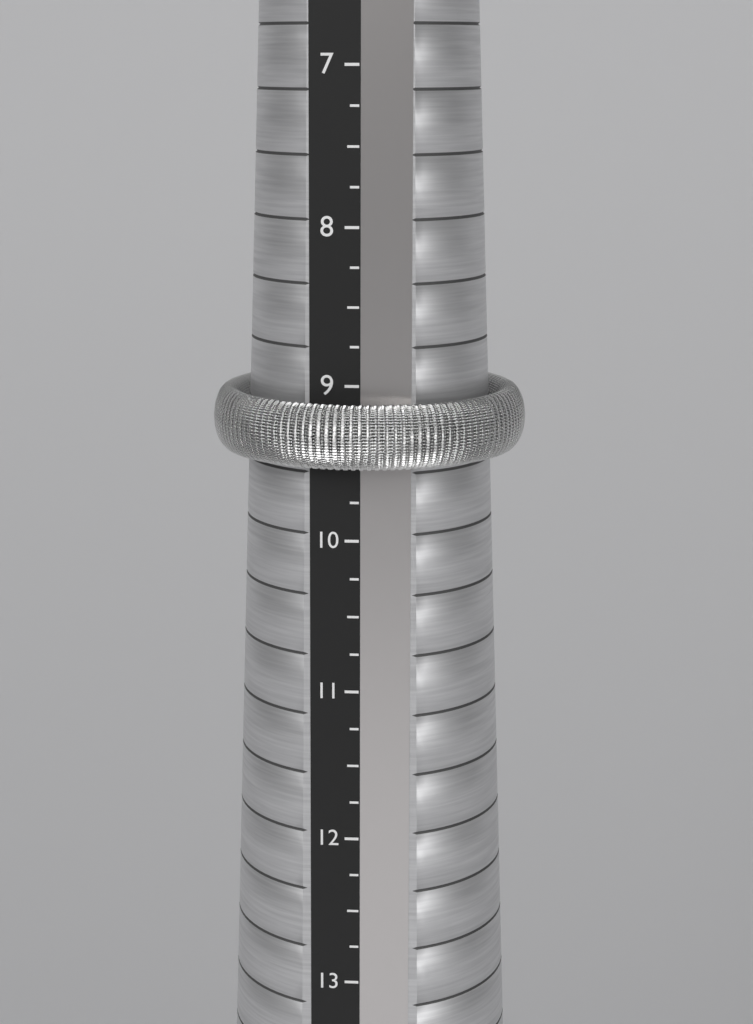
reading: 9.50 (no unit)
